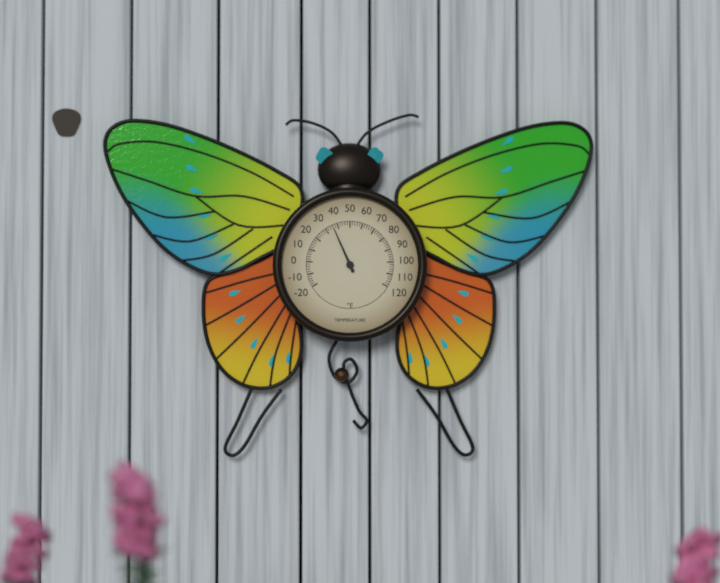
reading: 36 °F
